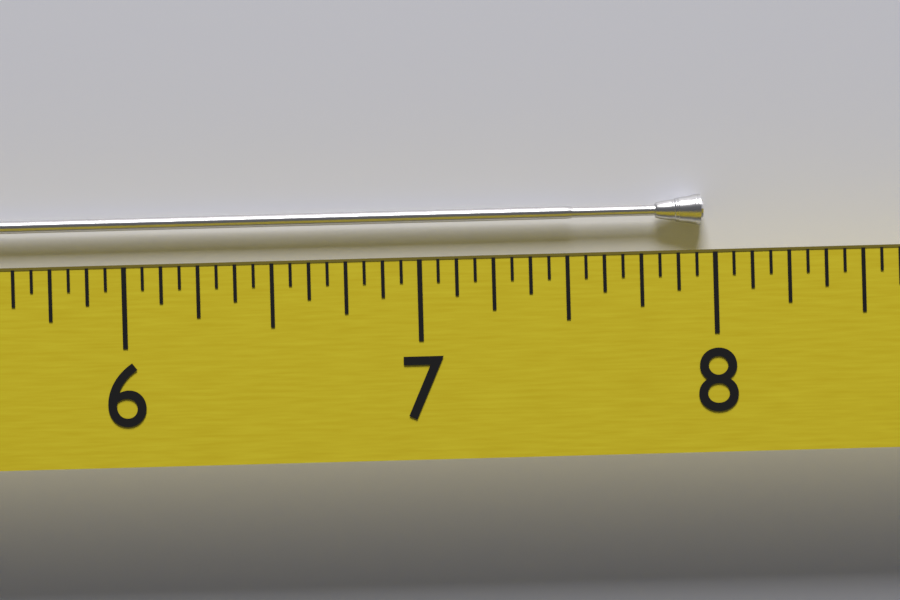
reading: 8.0000 (no unit)
